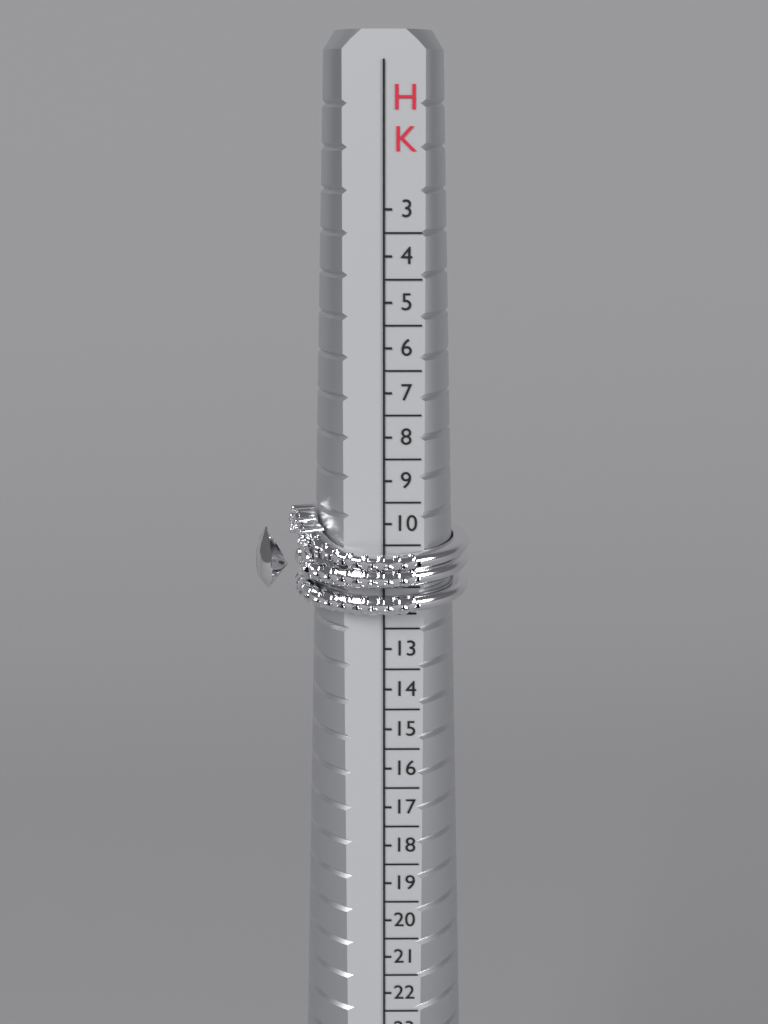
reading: 12.0 HK
